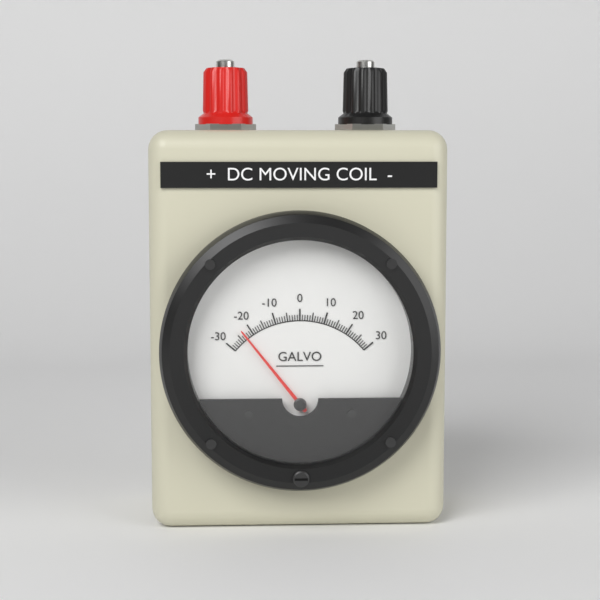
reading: -23 (no unit)
